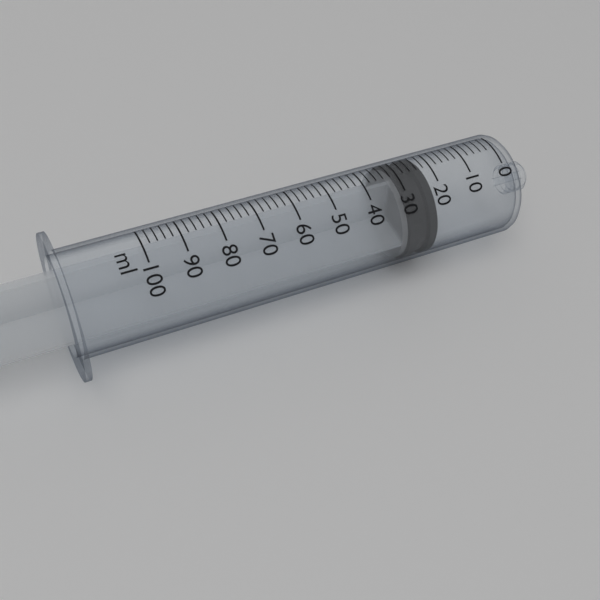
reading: 22 ml
